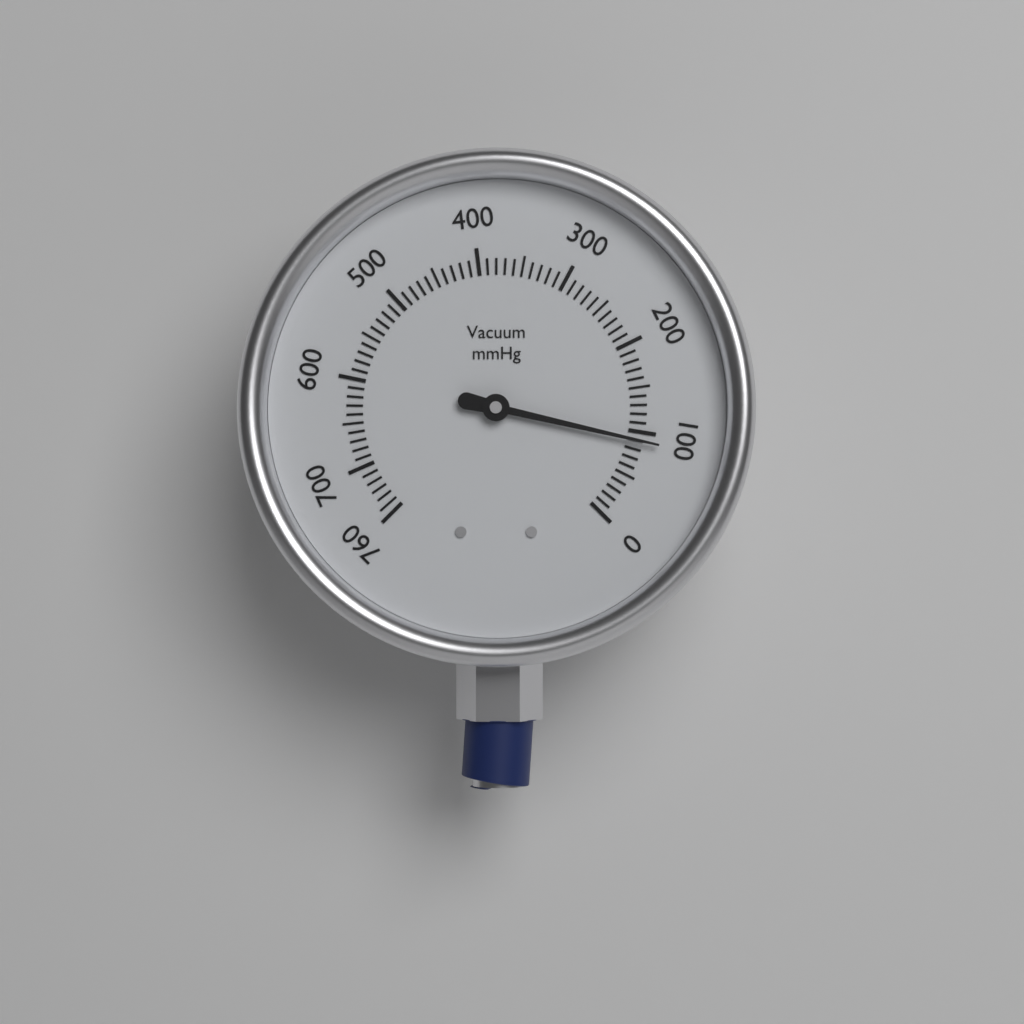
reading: 90 mmHg
